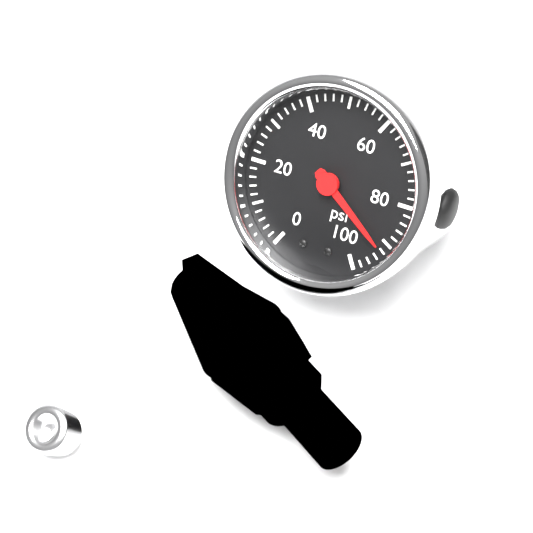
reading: 92 psi
